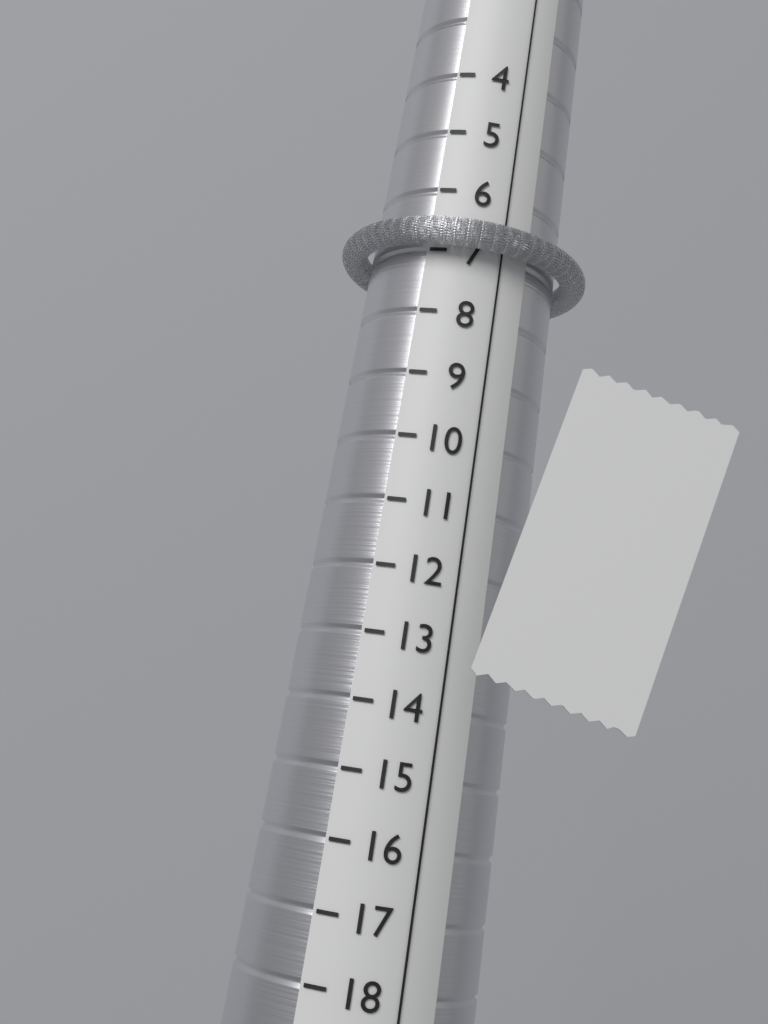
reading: 7 (no unit)
